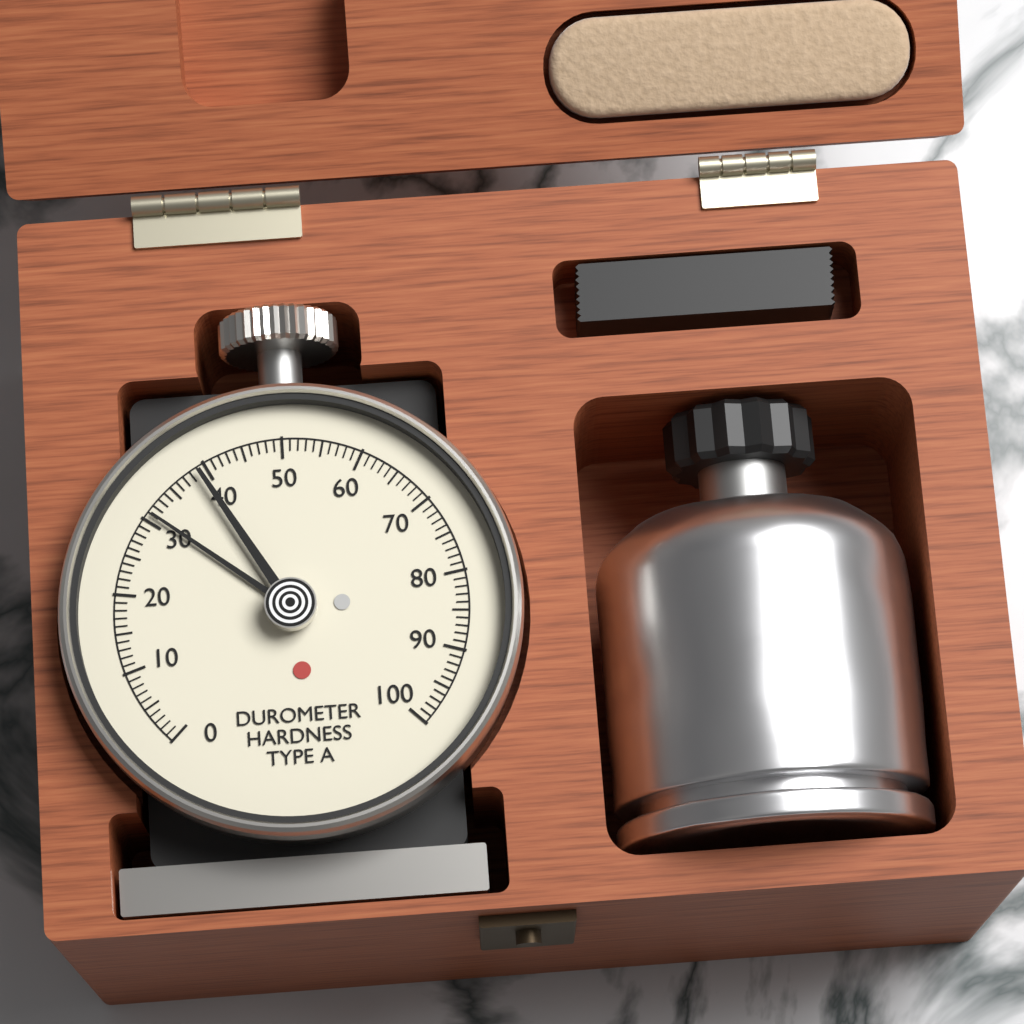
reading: 31 Shore A
